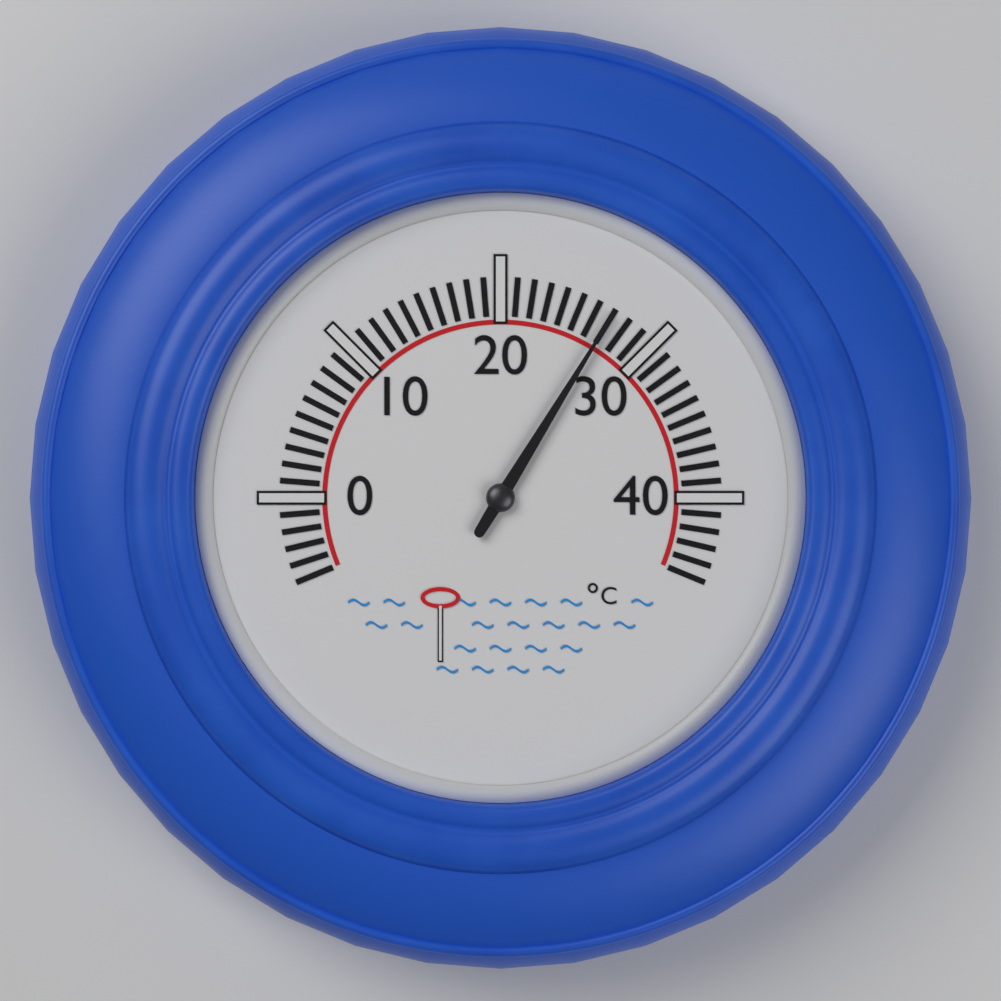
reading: 27 °C
